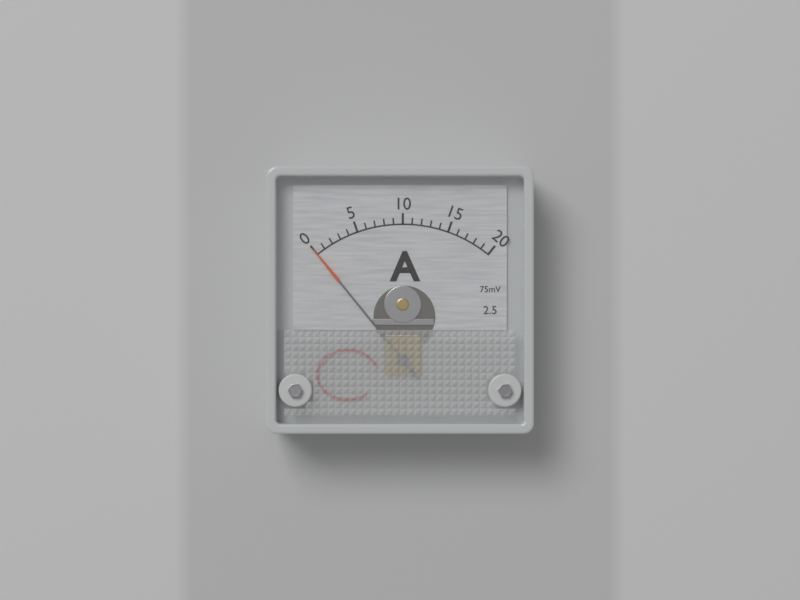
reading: 0 A
